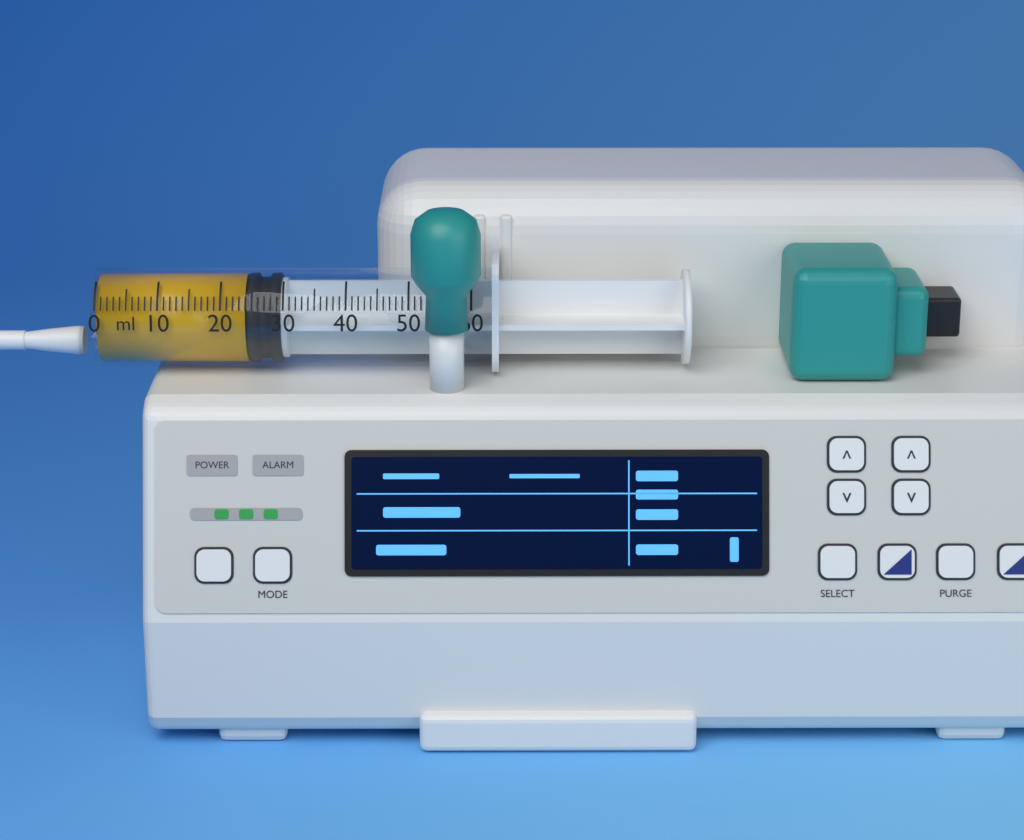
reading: 24 ml
